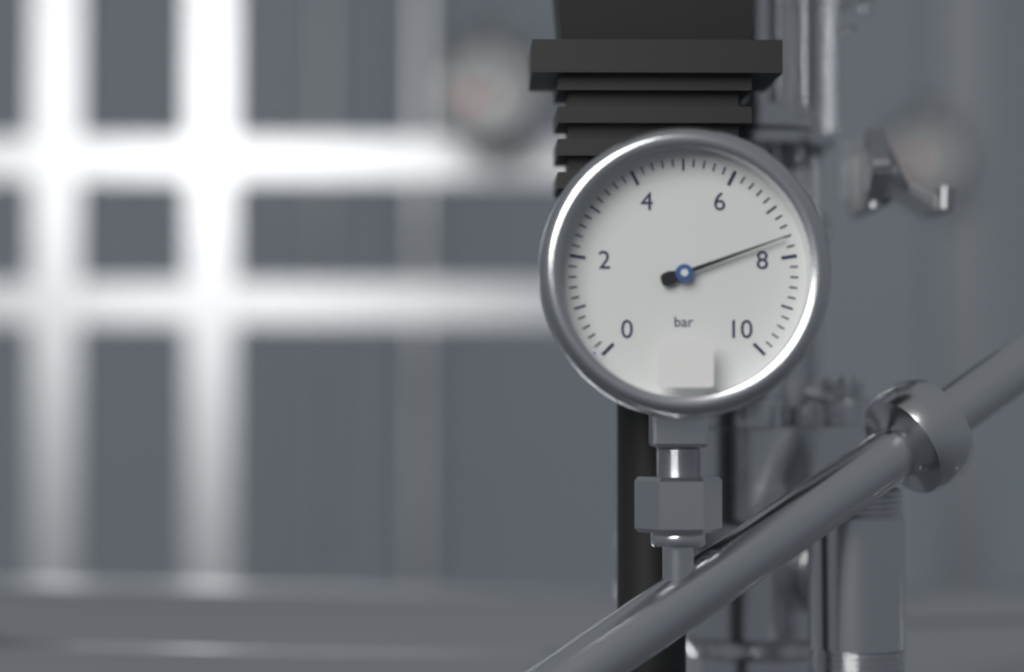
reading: 7.6 bar
